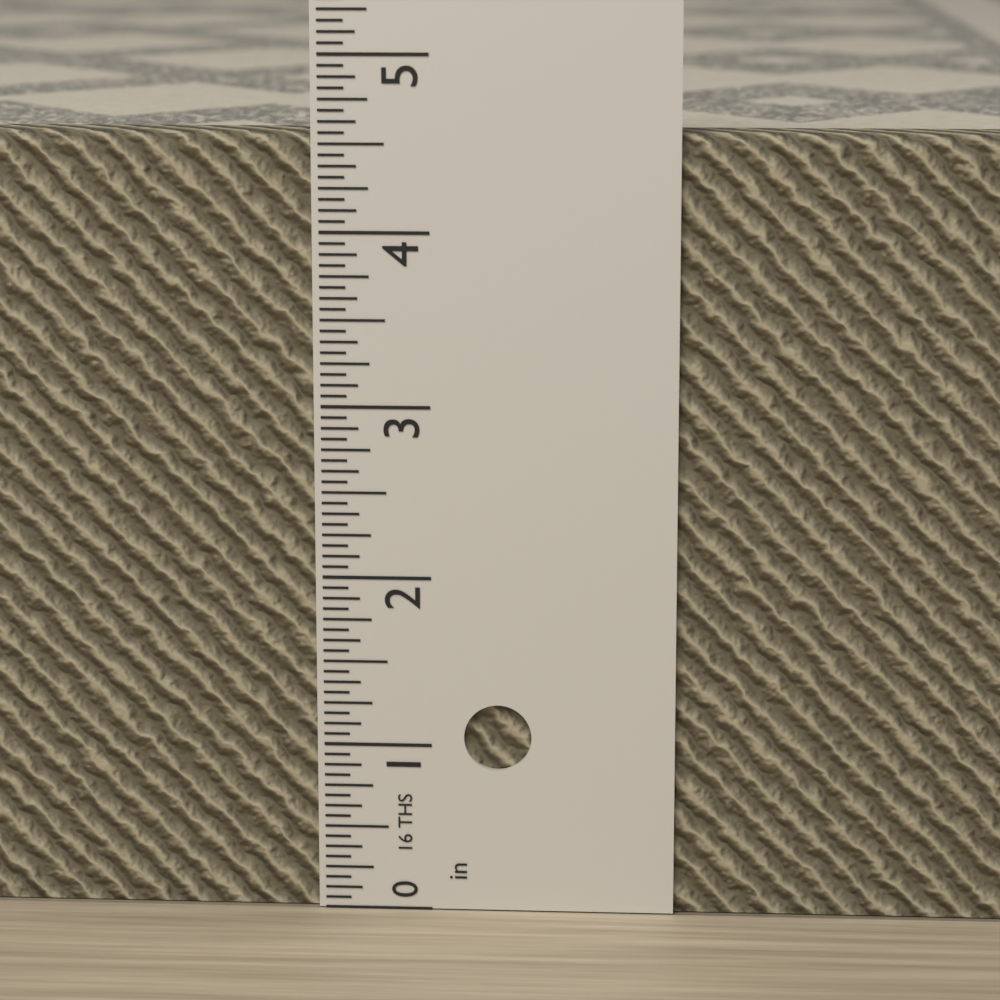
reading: 4.5625 in
